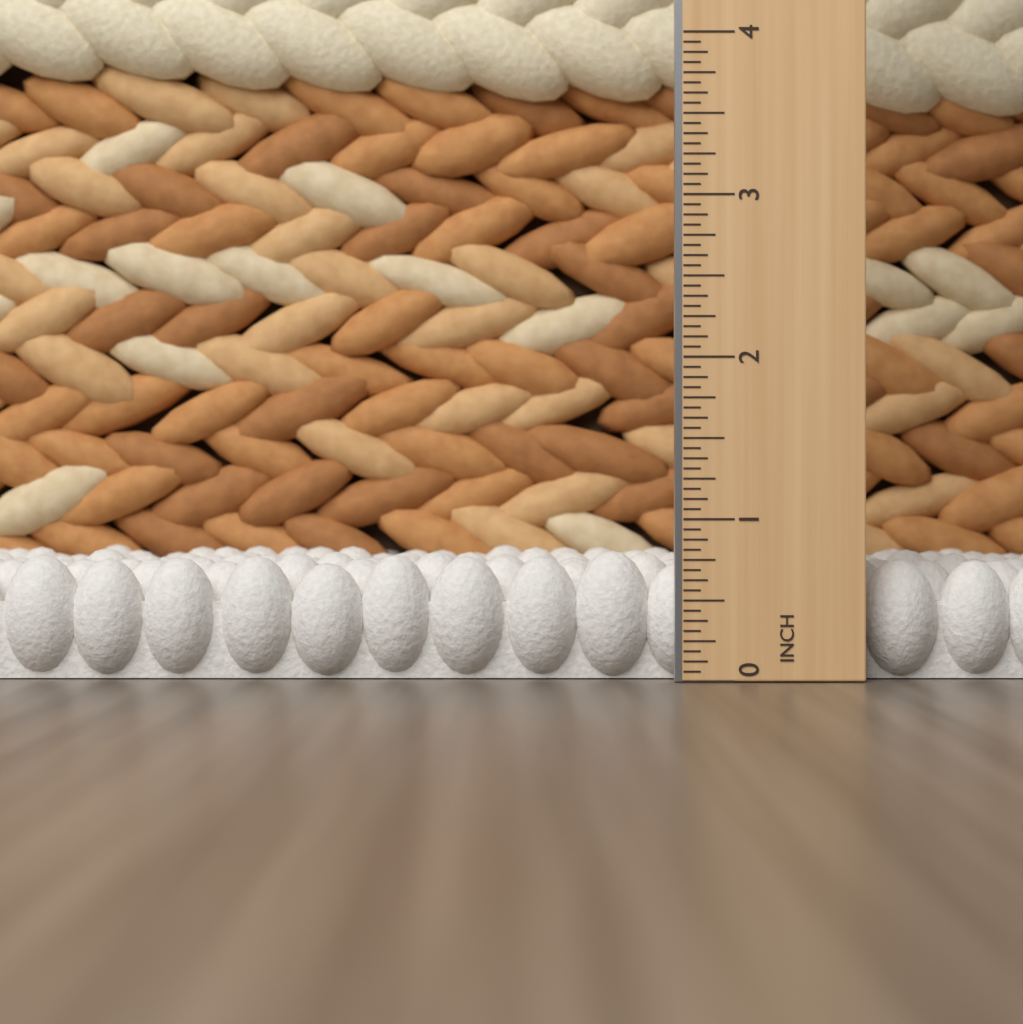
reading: 0.8000 in
